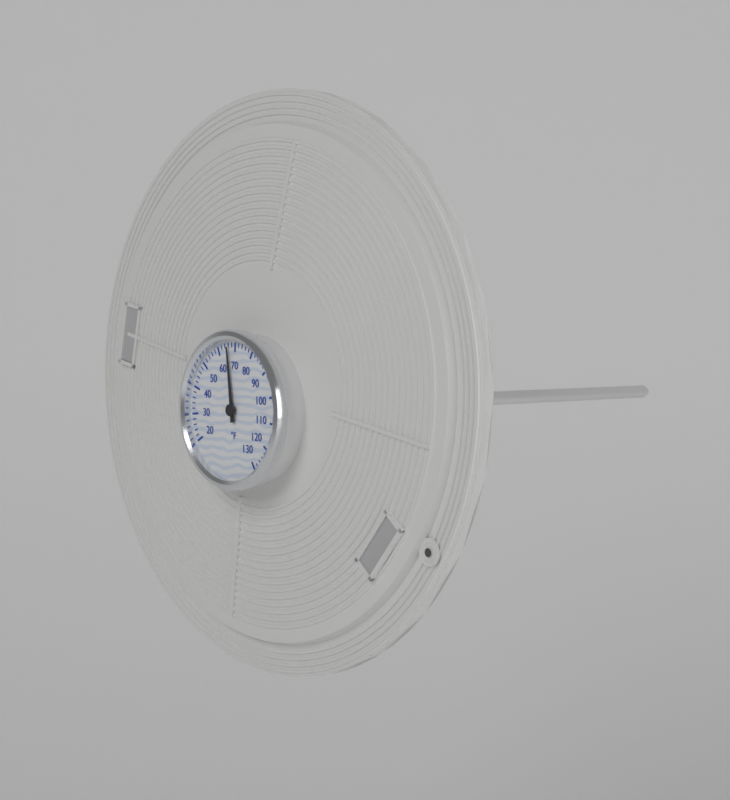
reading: 66 °F
